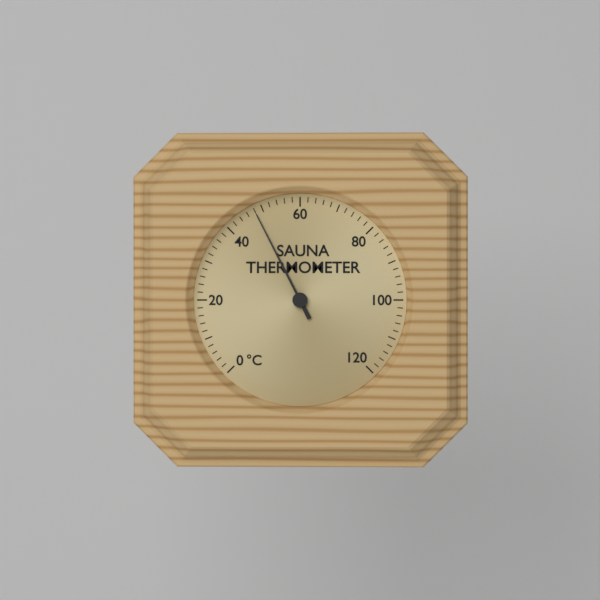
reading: 48 °C
